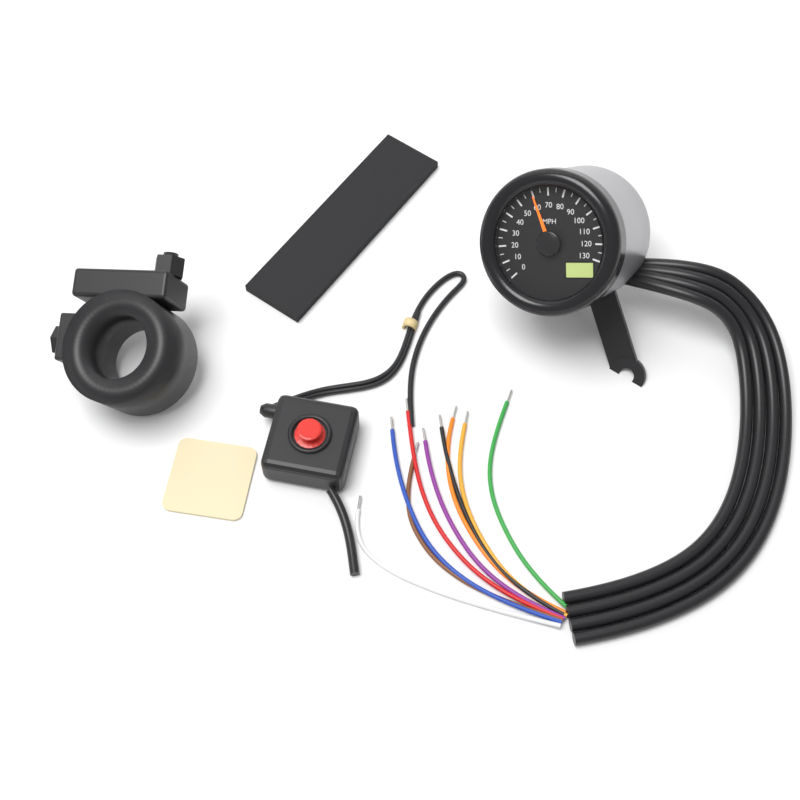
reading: 60 MPH
